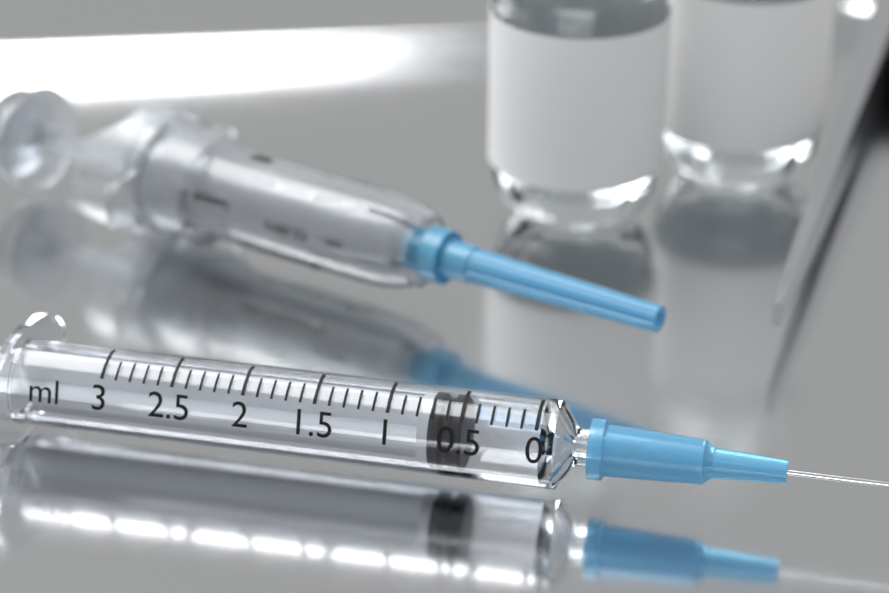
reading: 0.5 ml
